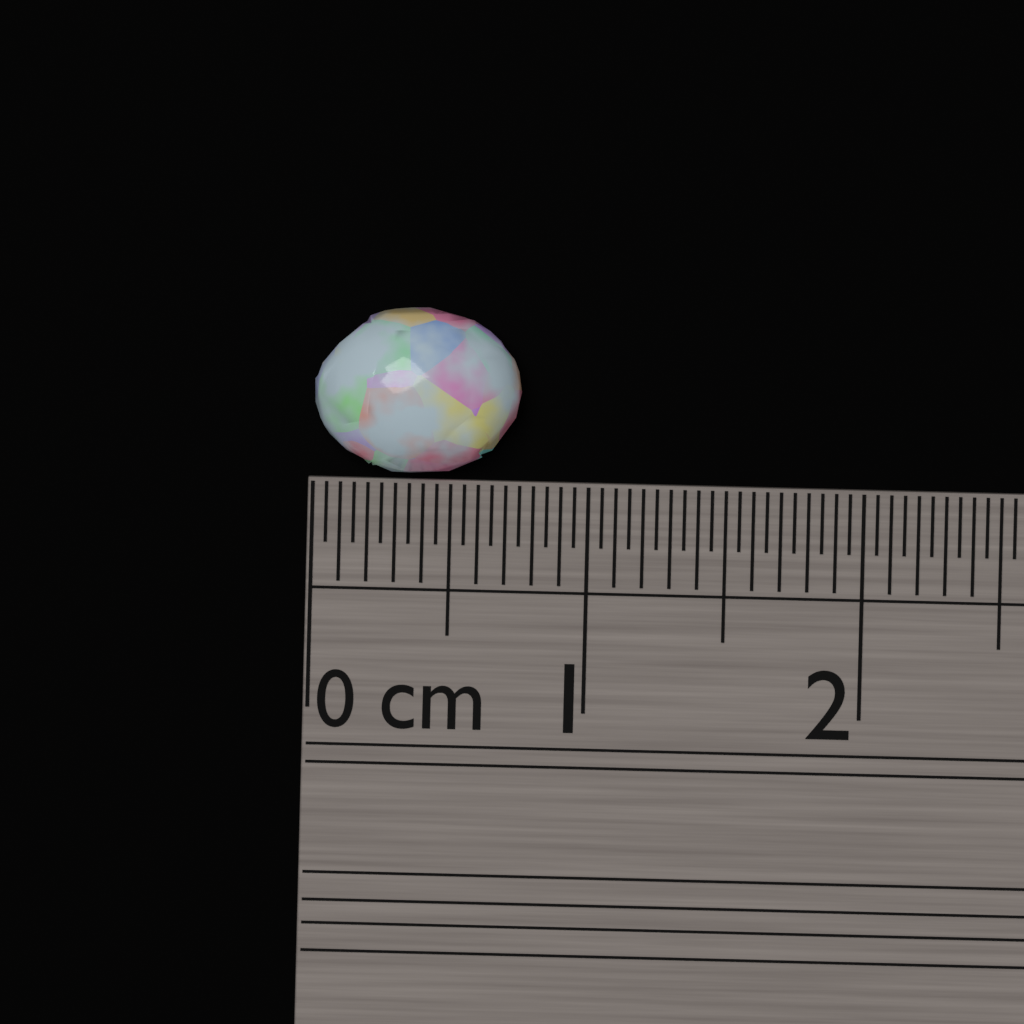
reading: 0.75 cm
